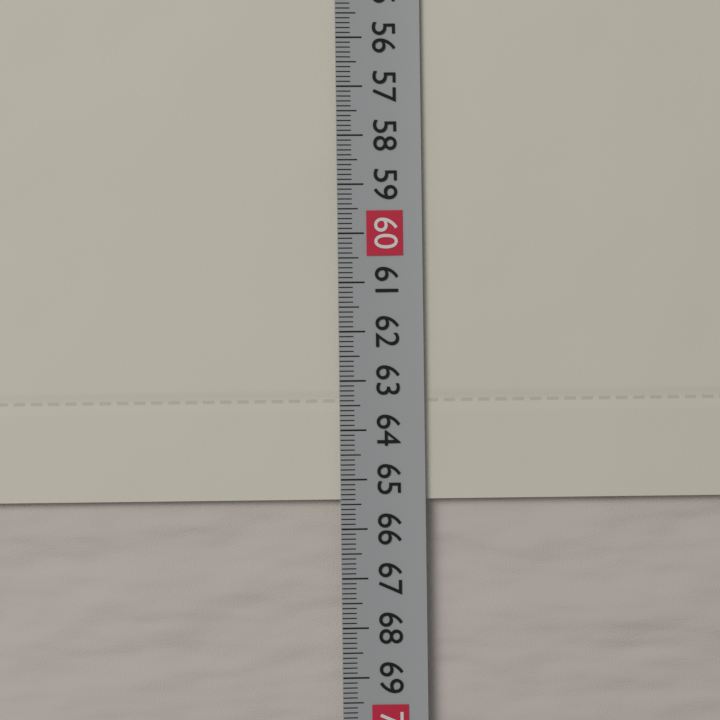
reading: 65.4 cm
